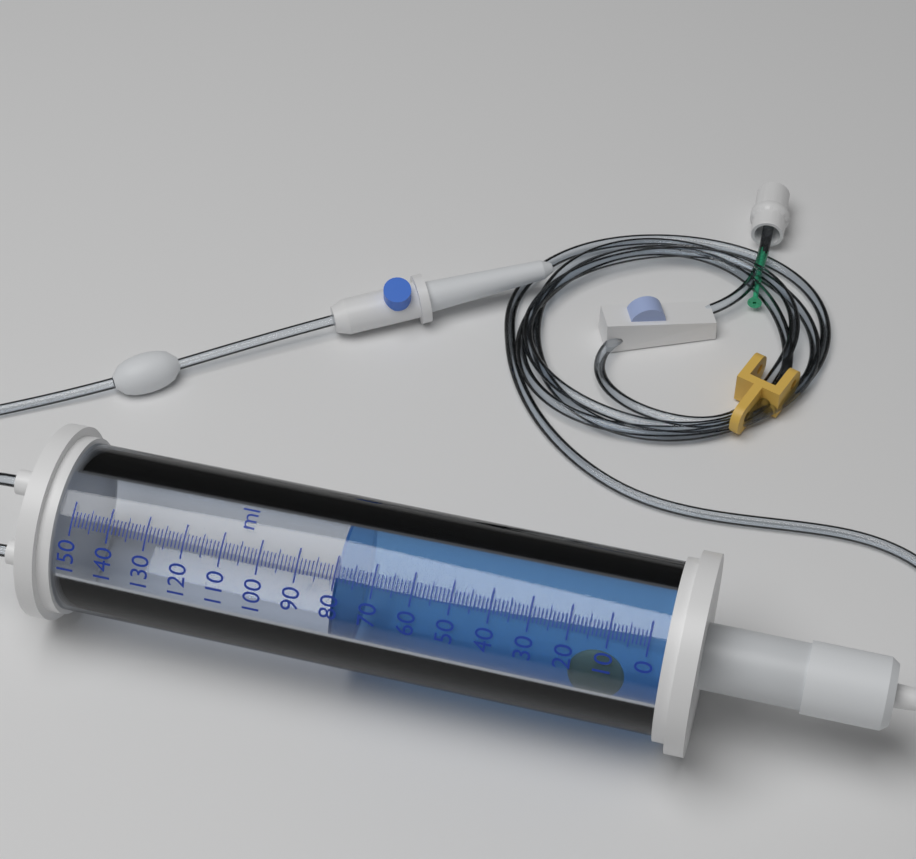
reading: 80 ml
